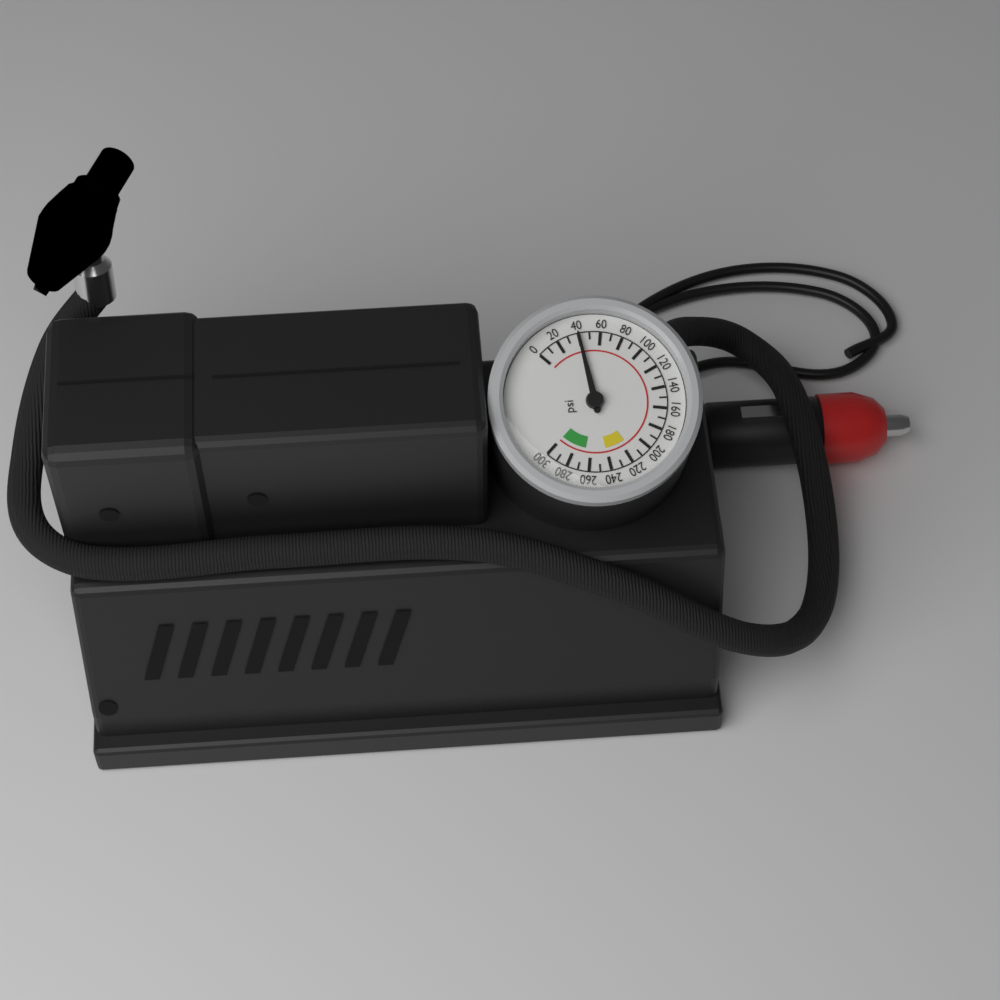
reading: 40 psi
